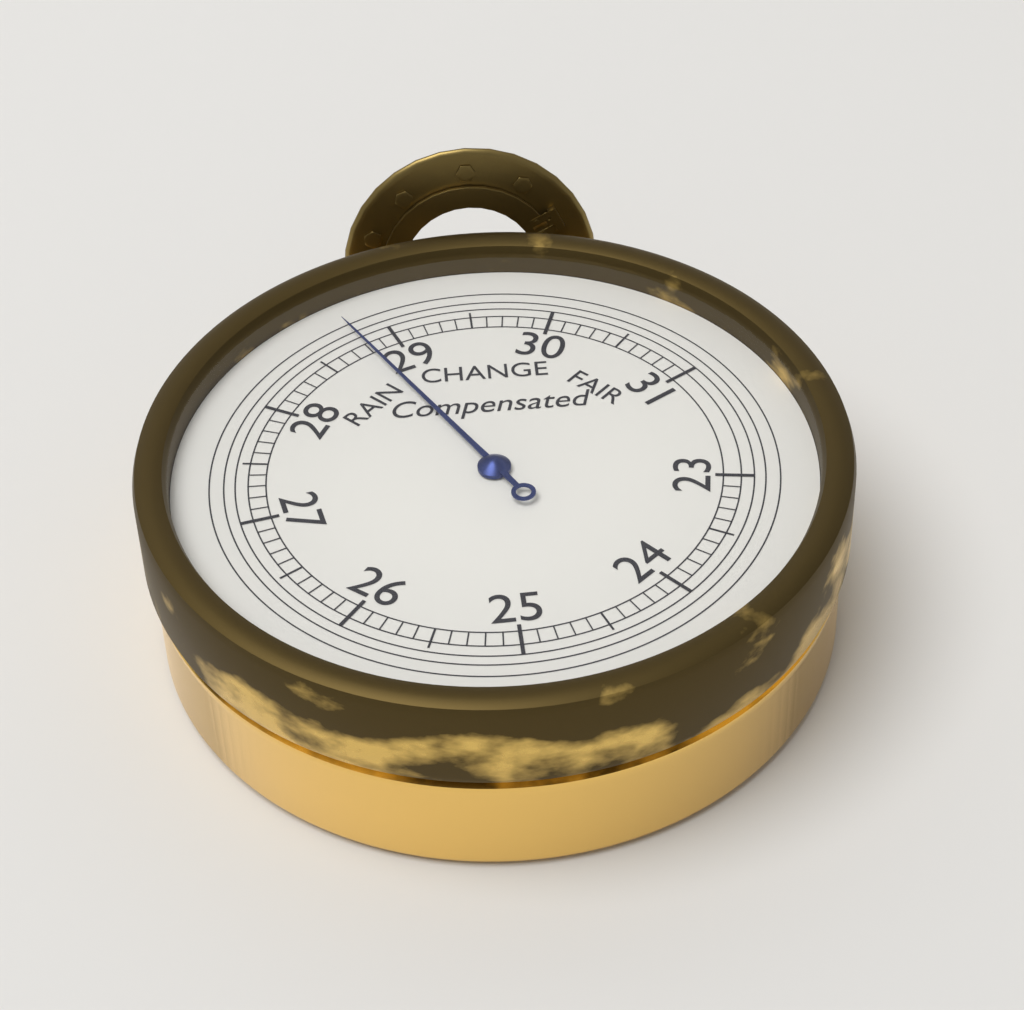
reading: 28.8 inHg
